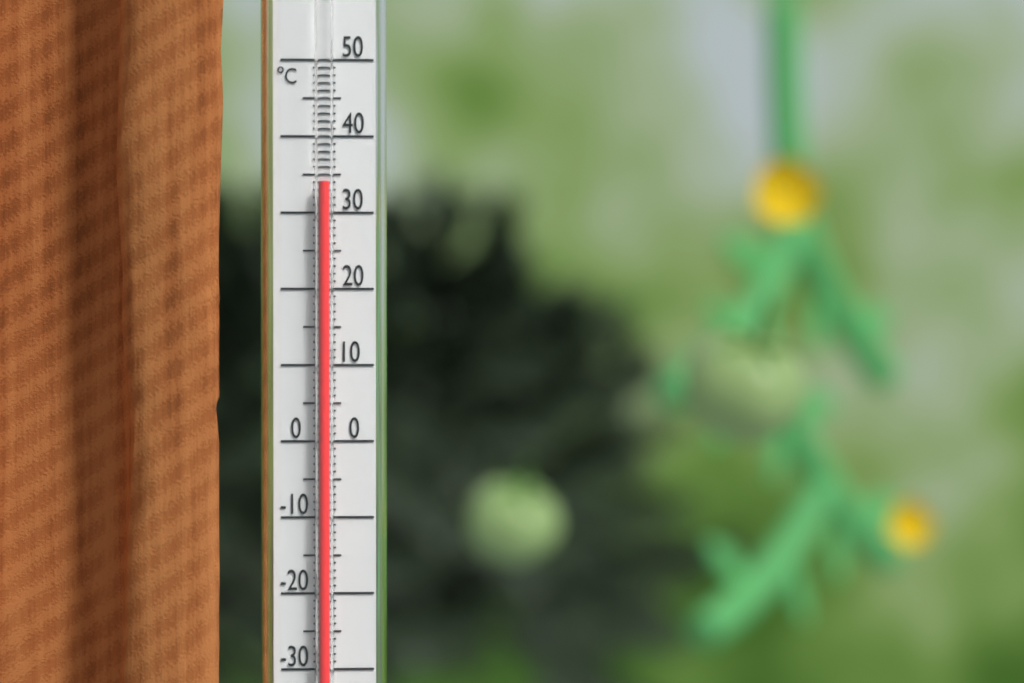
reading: 34 °C
